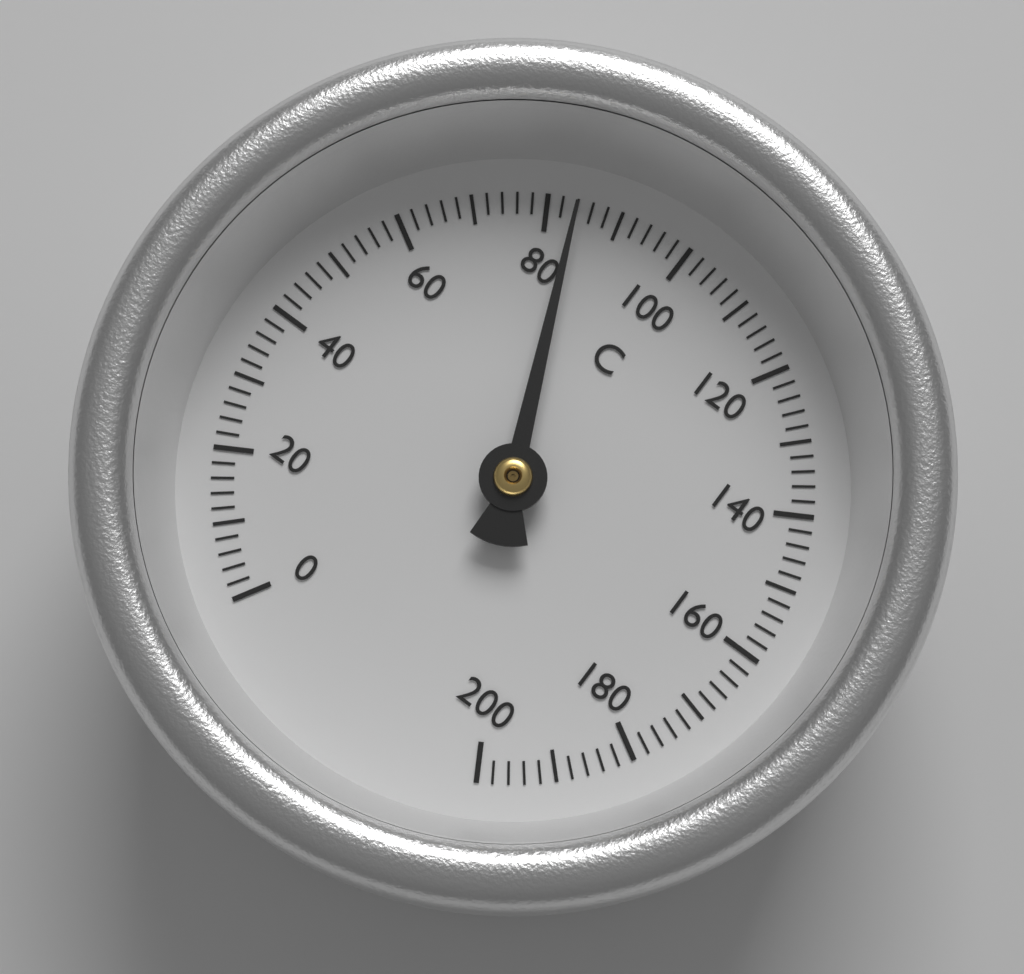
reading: 84 °C
